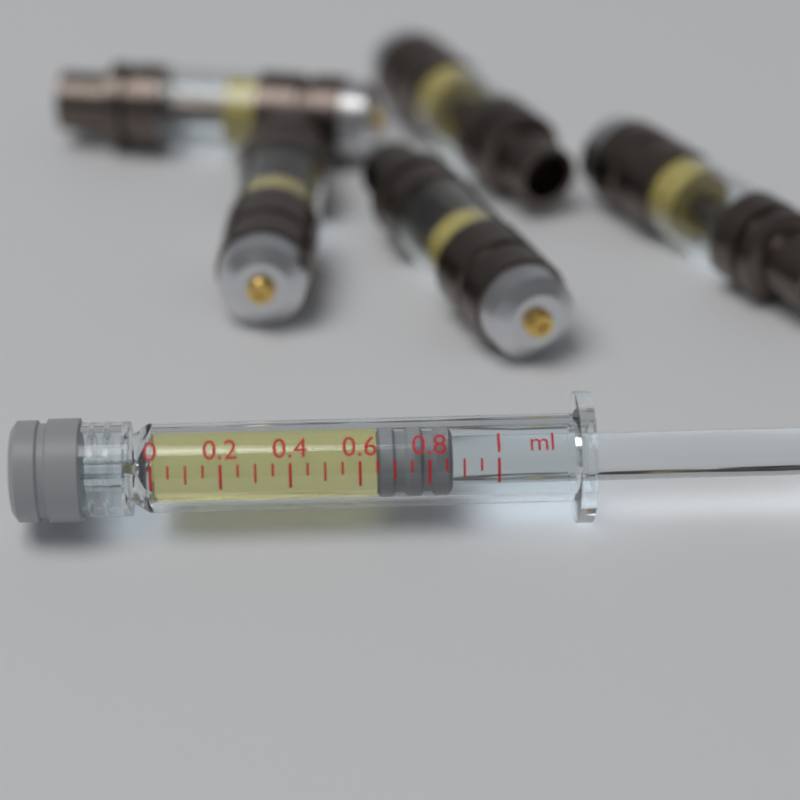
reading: 0.65 ml
